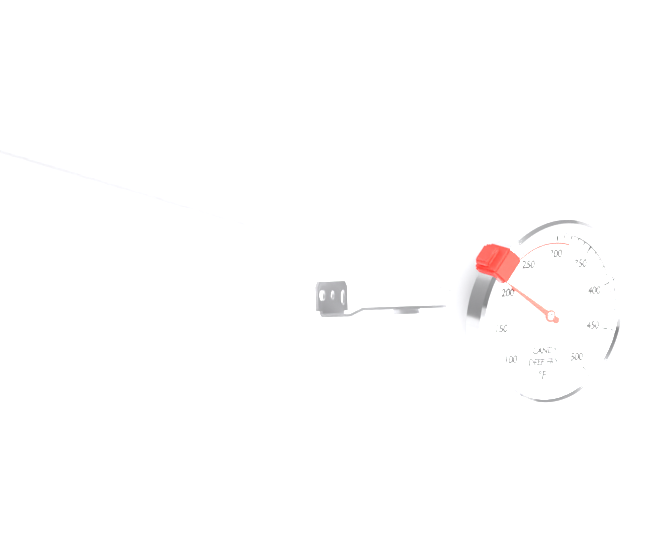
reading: 210 °F
